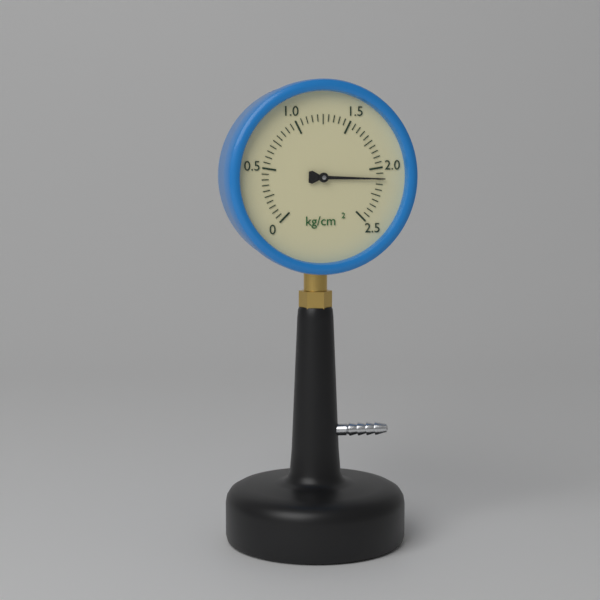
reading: 2.10 kg/cm²
